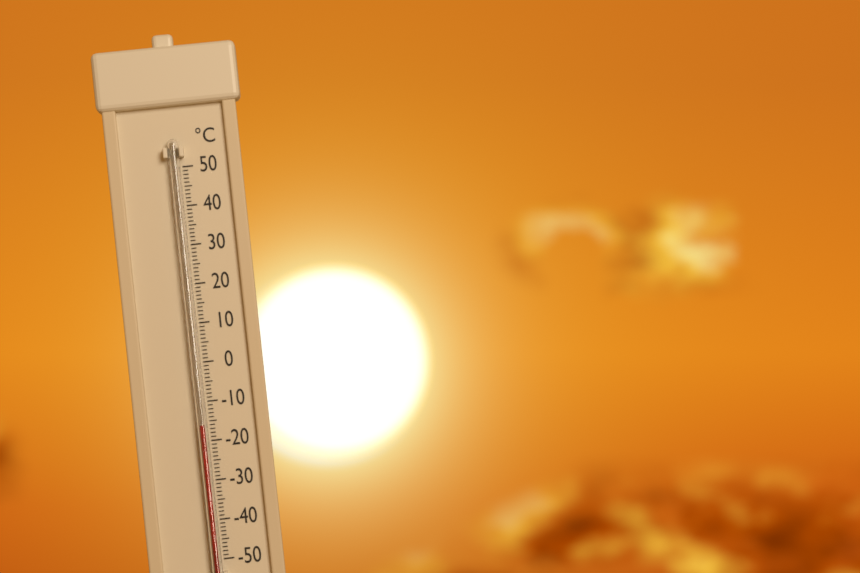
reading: -16 °C
